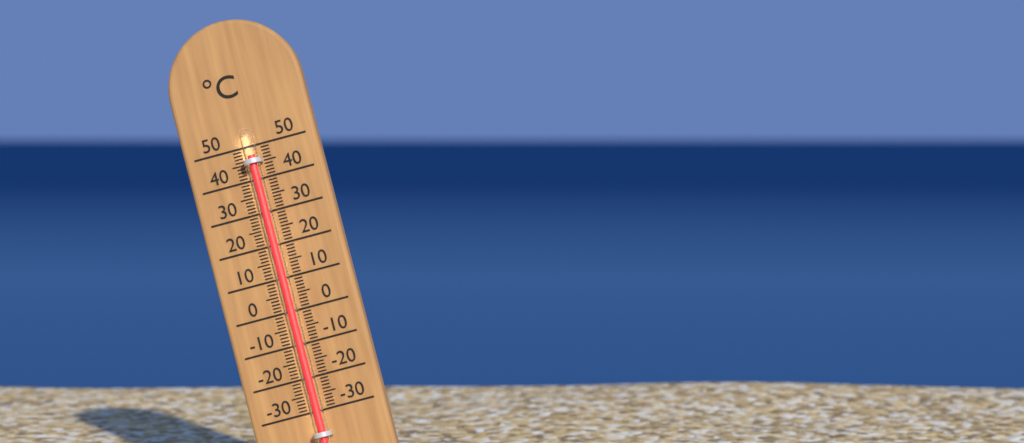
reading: 47 °C
